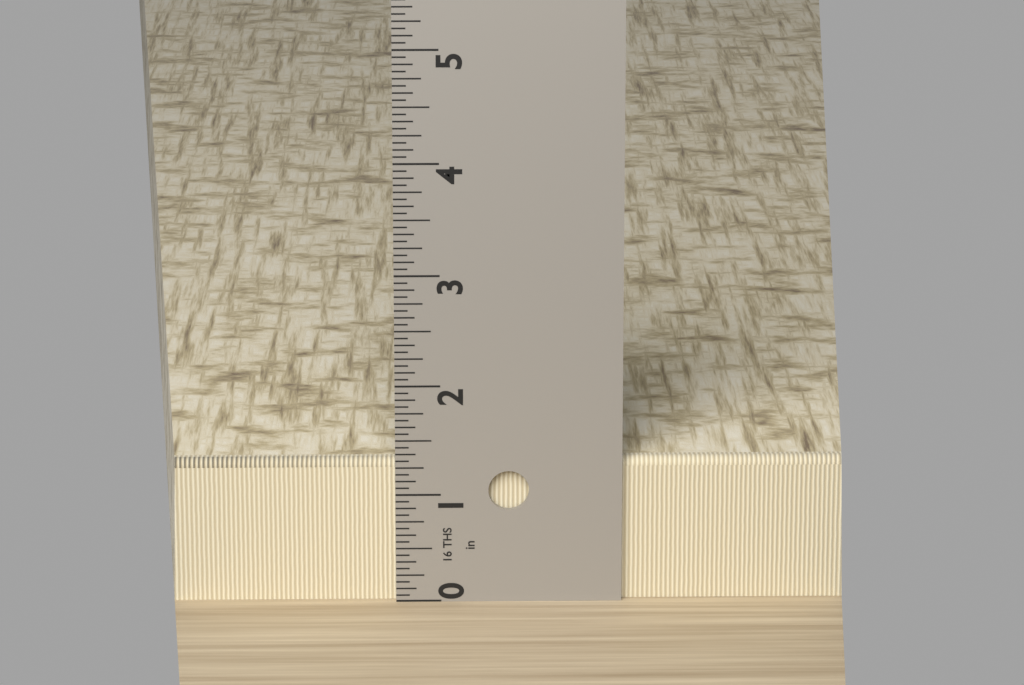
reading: 1.3125 in
